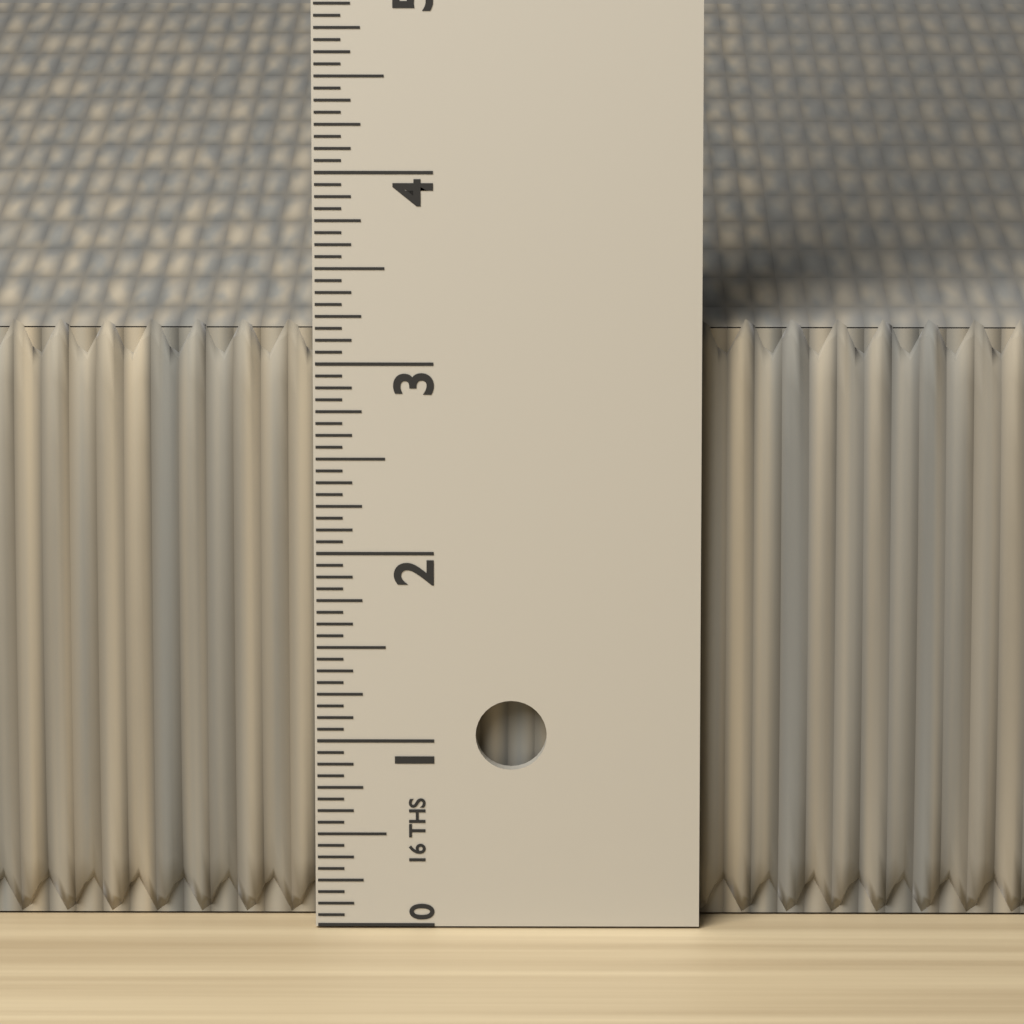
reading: 3.1875 in
